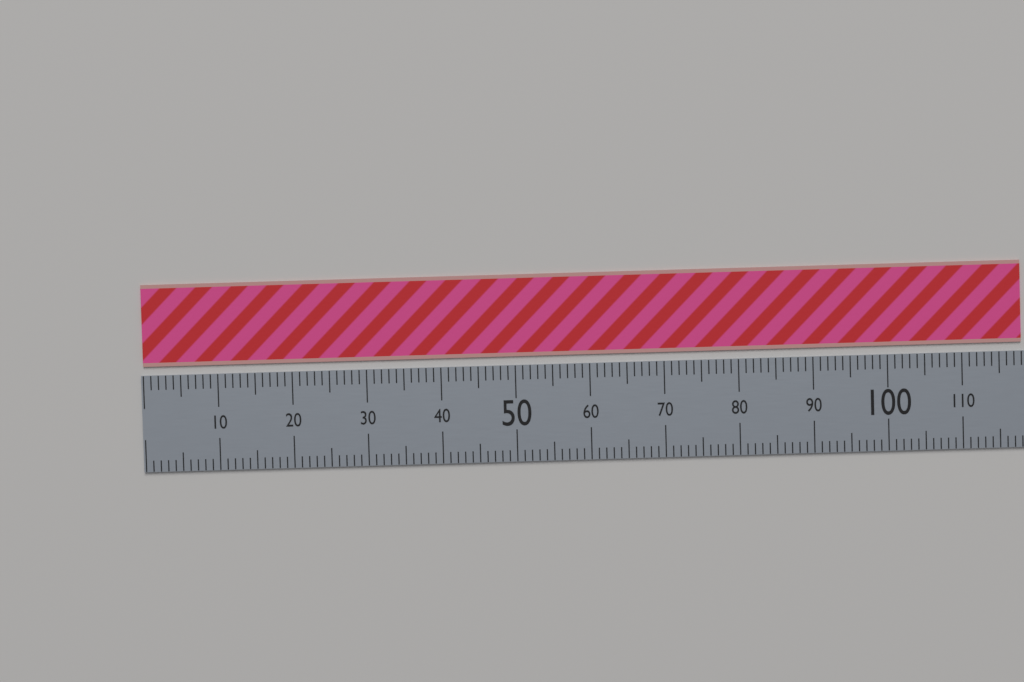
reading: 118 (no unit)
